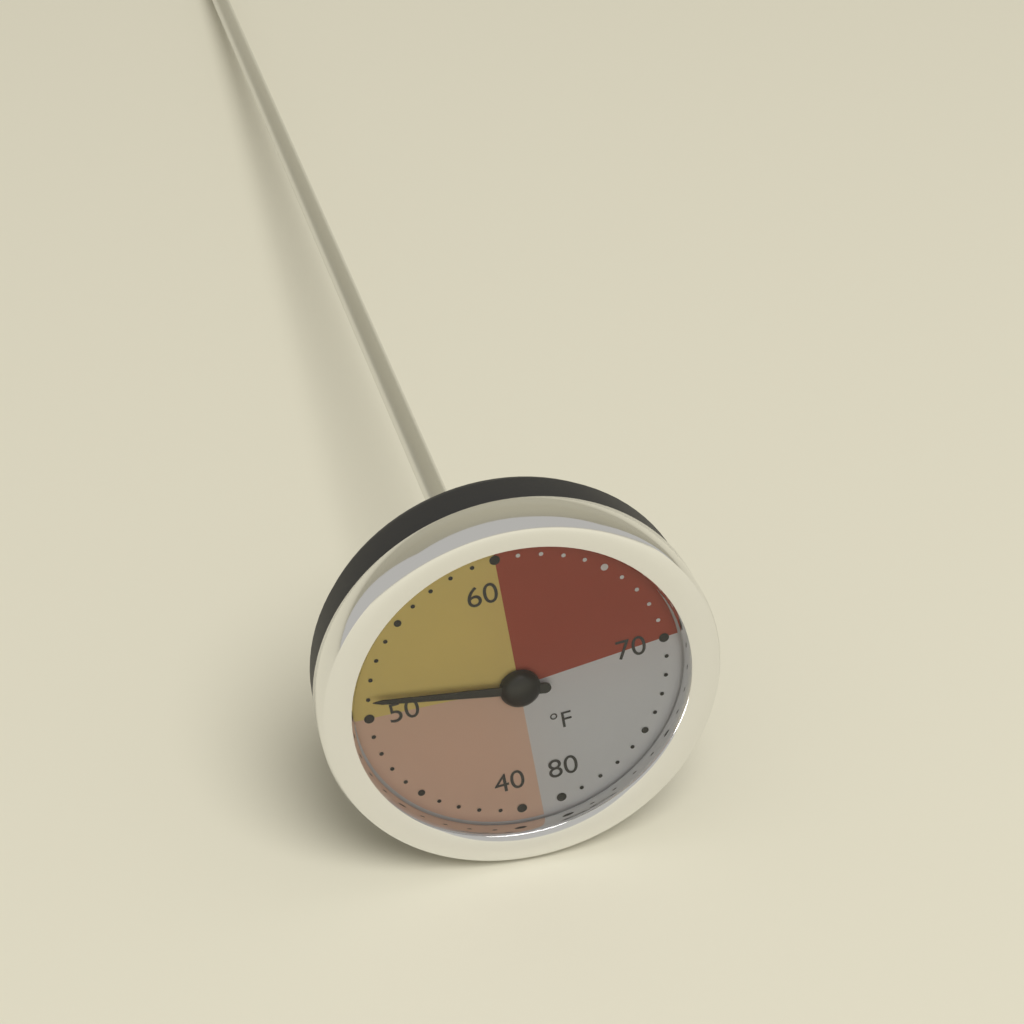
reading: 51 °F
